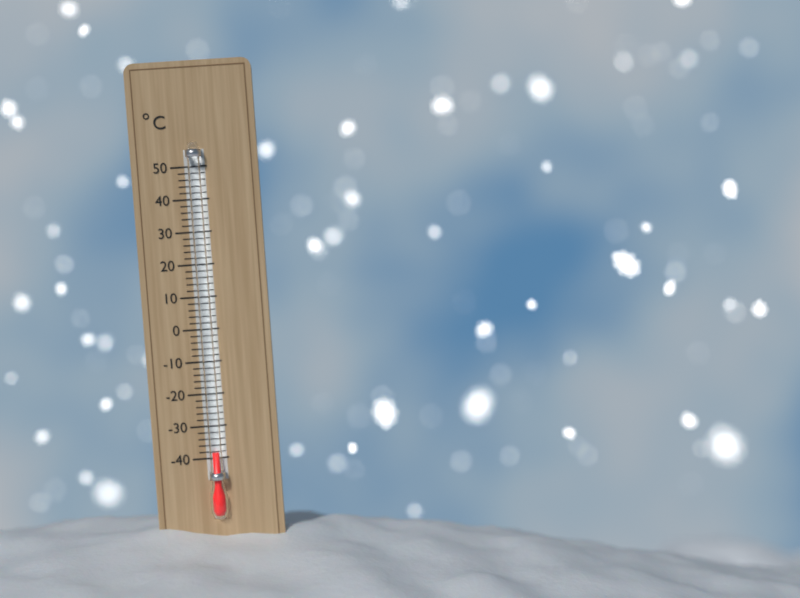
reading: -38 °C
